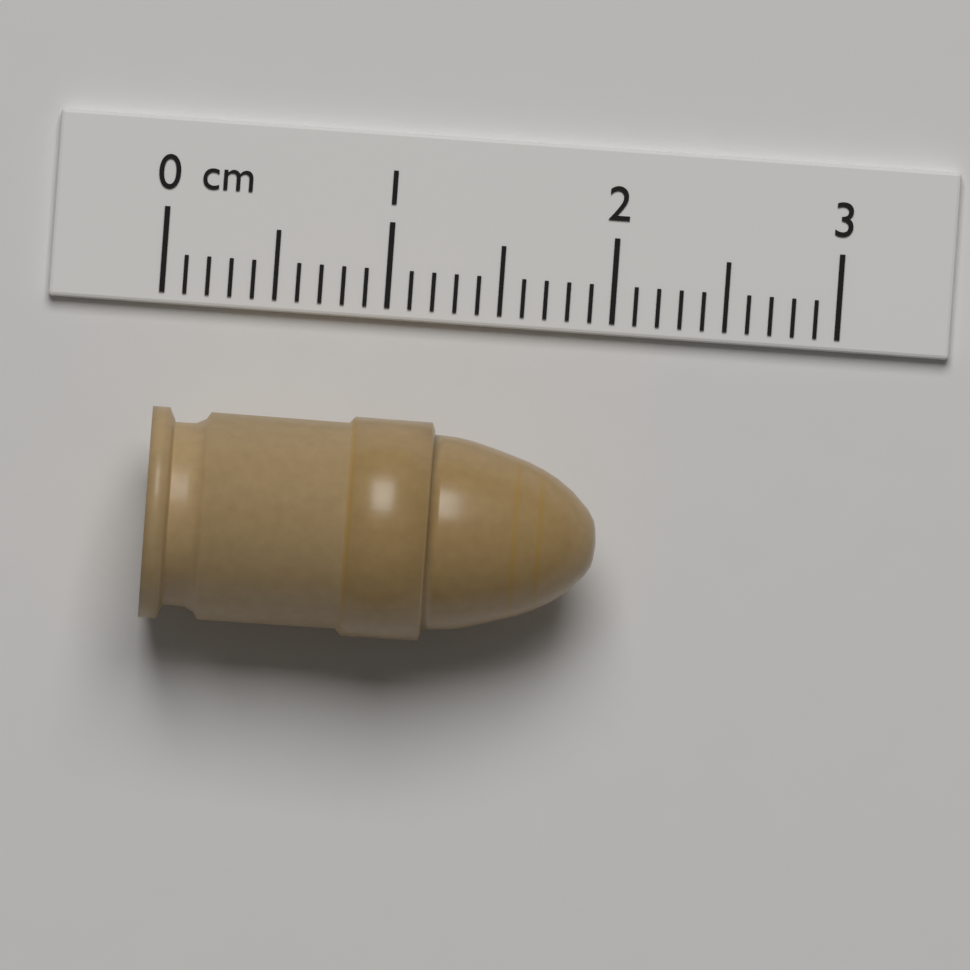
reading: 2.0 cm
